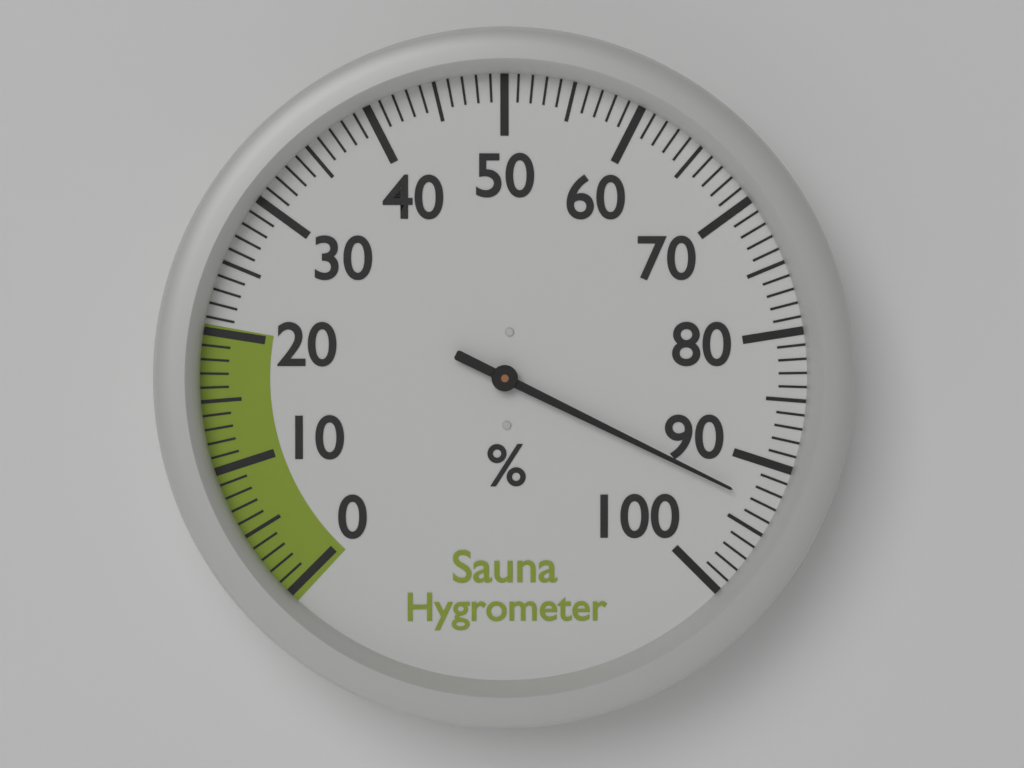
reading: 93 %
